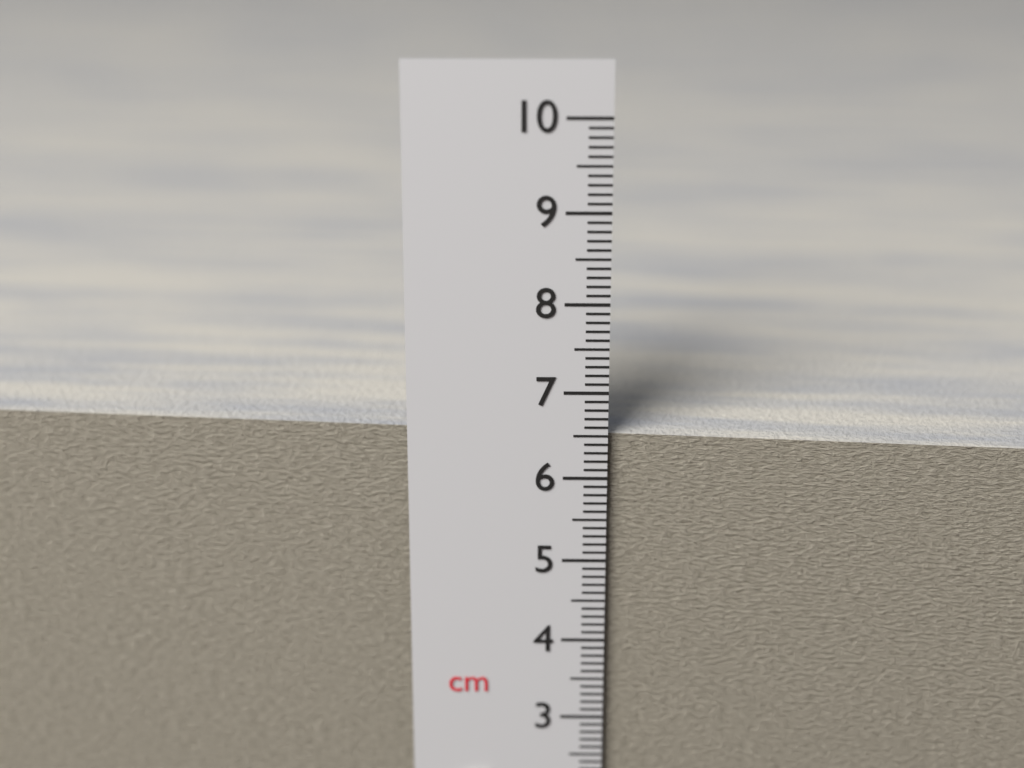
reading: 6.5 cm
